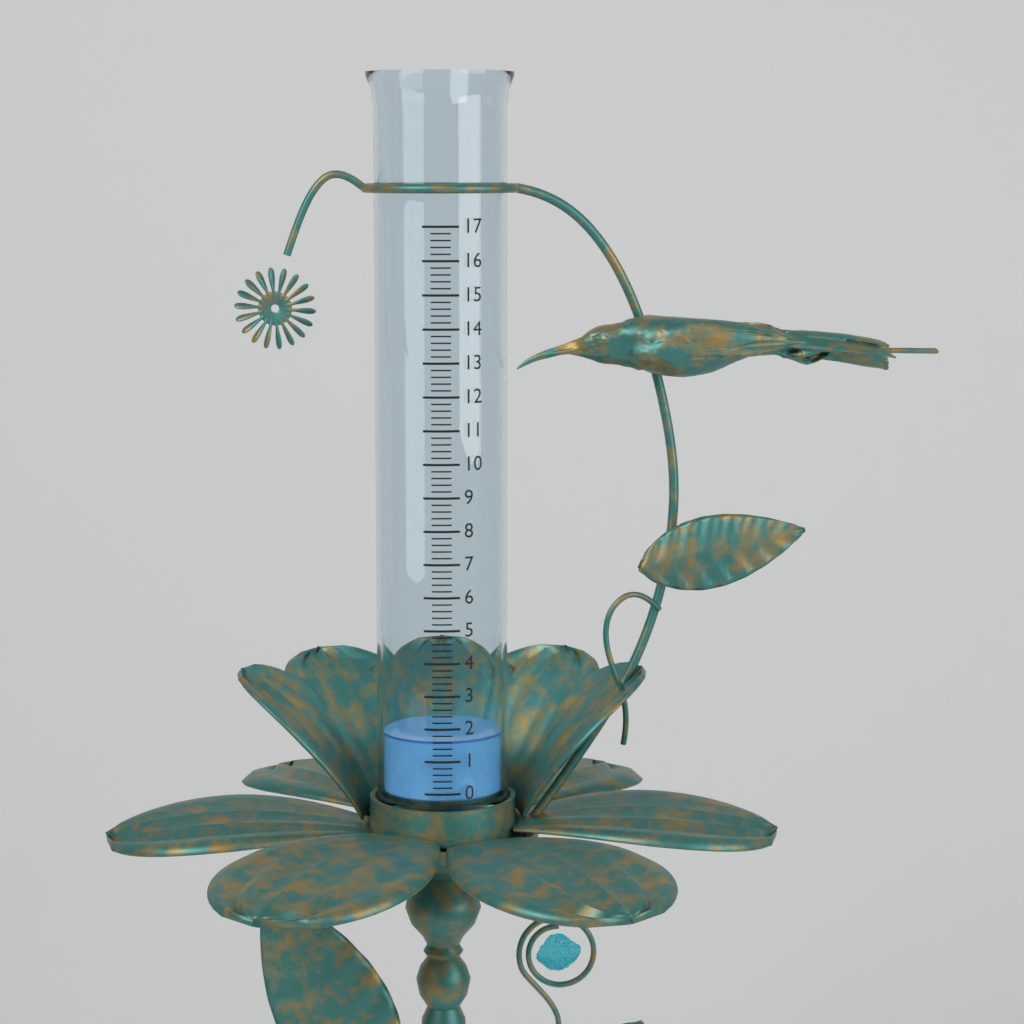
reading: 1.6 (no unit)
